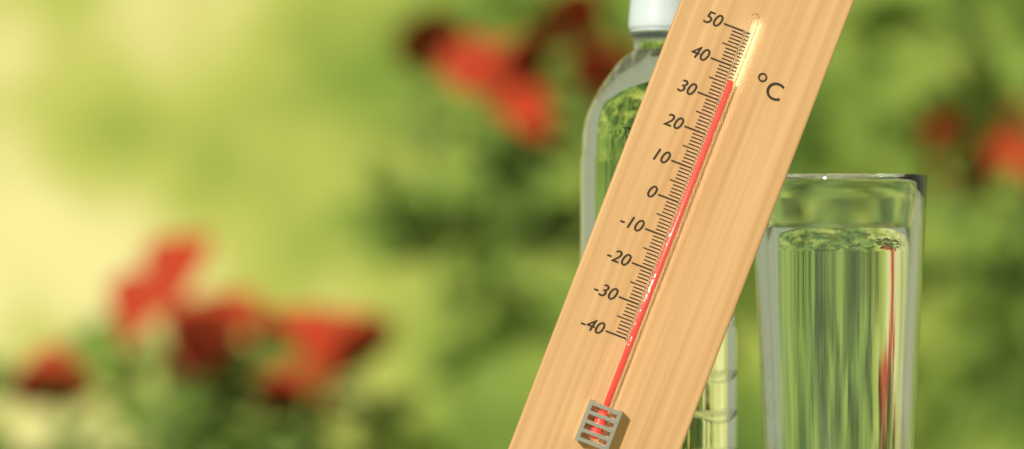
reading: 36 °C
